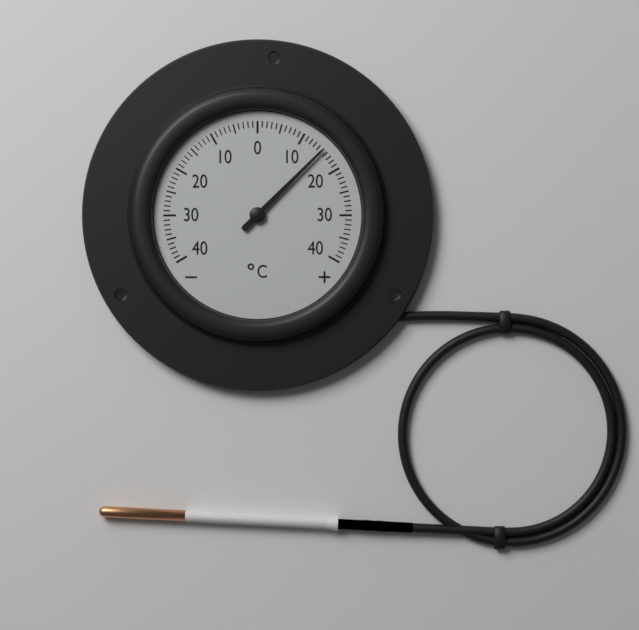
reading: 15 °C
